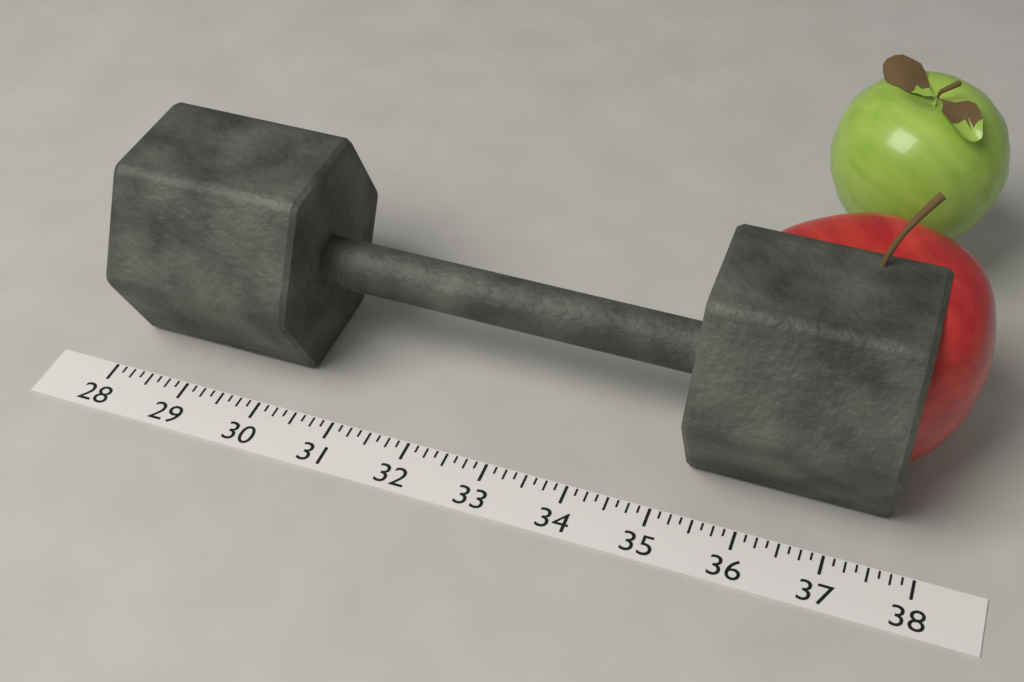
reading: 37.625 (no unit)
